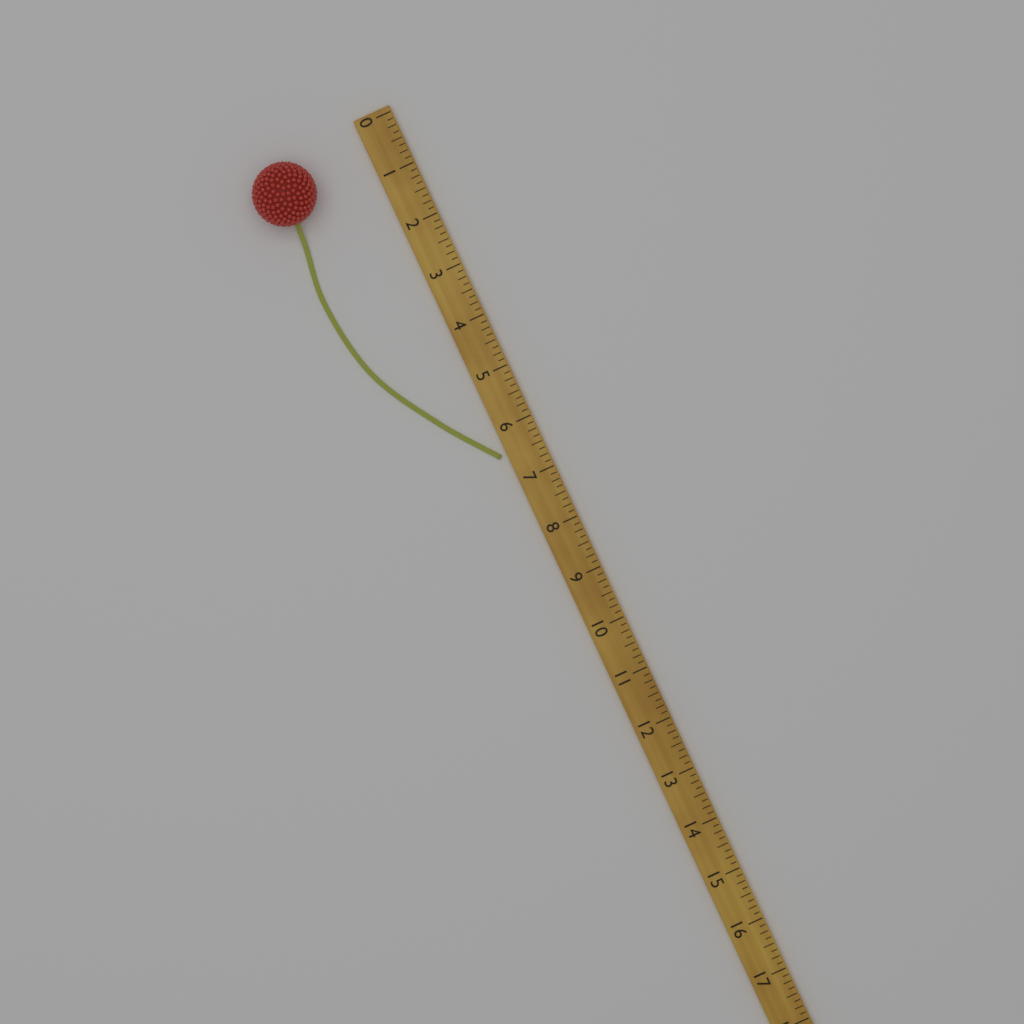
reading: 6.500 (no unit)
